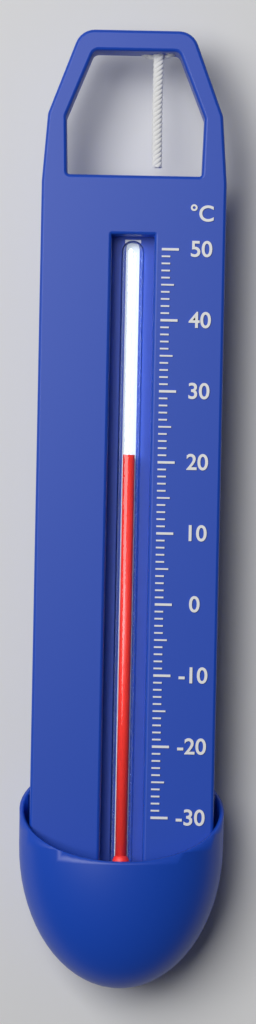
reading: 21 °C
